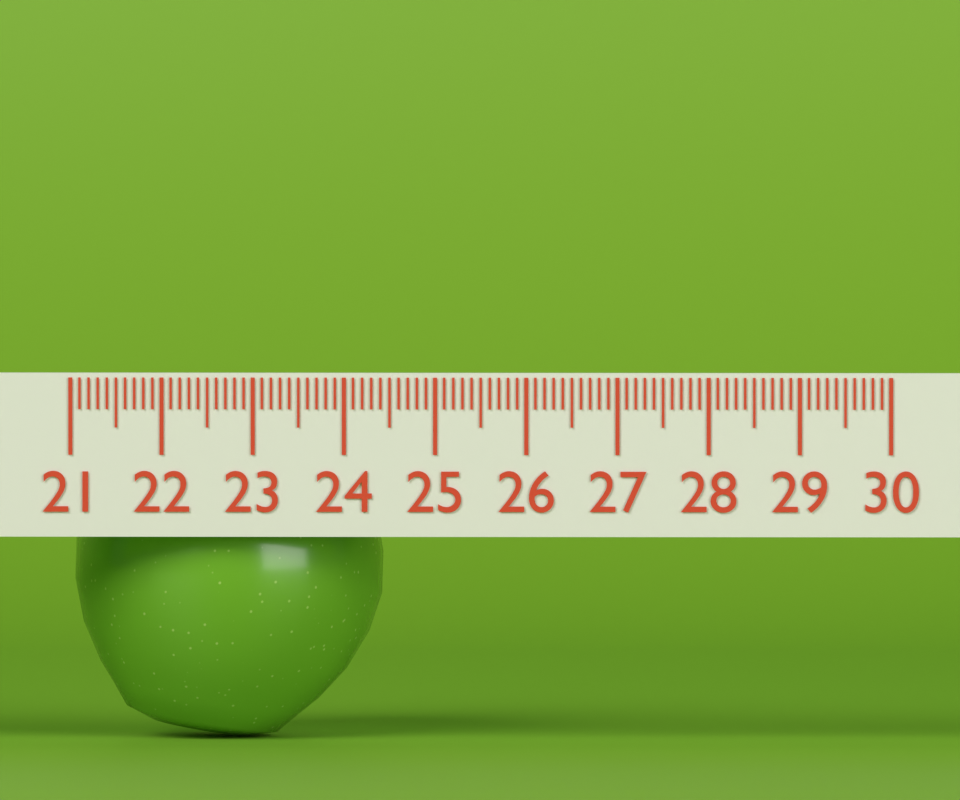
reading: 24.4 (no unit)
